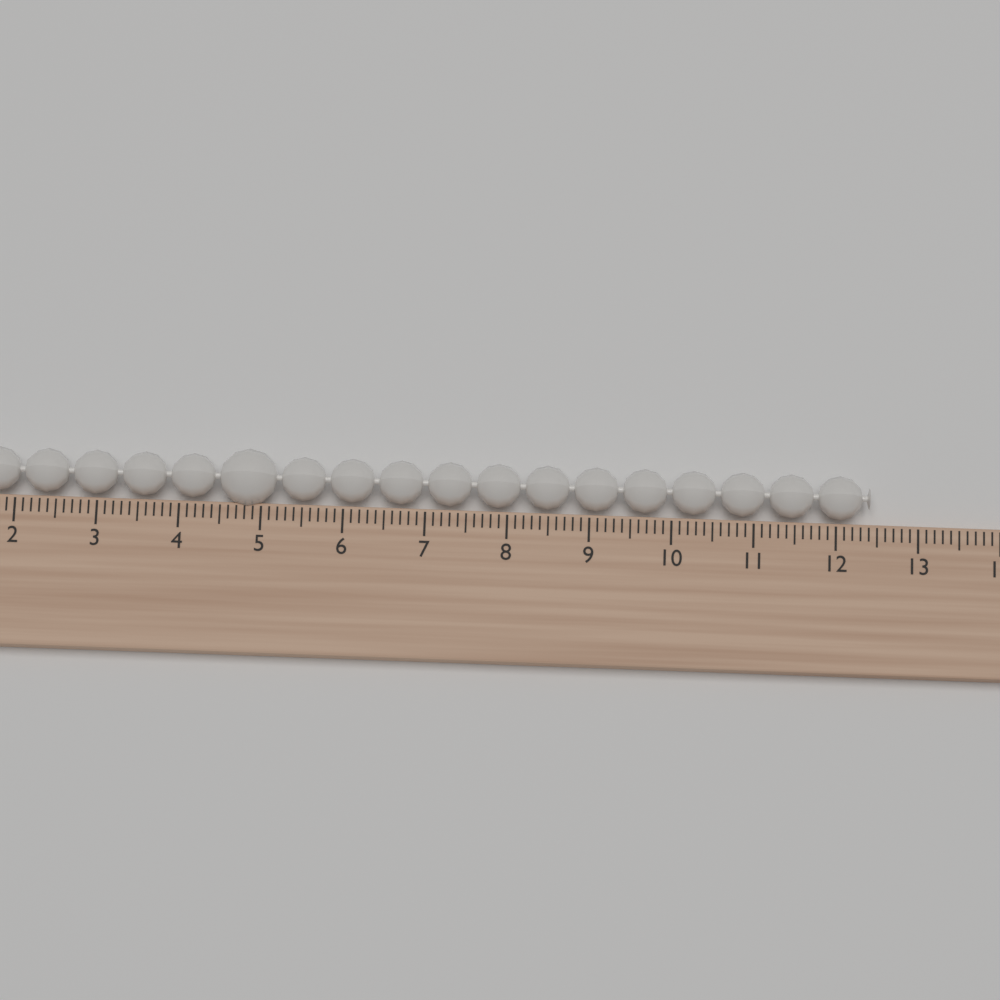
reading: 12.4 (no unit)
